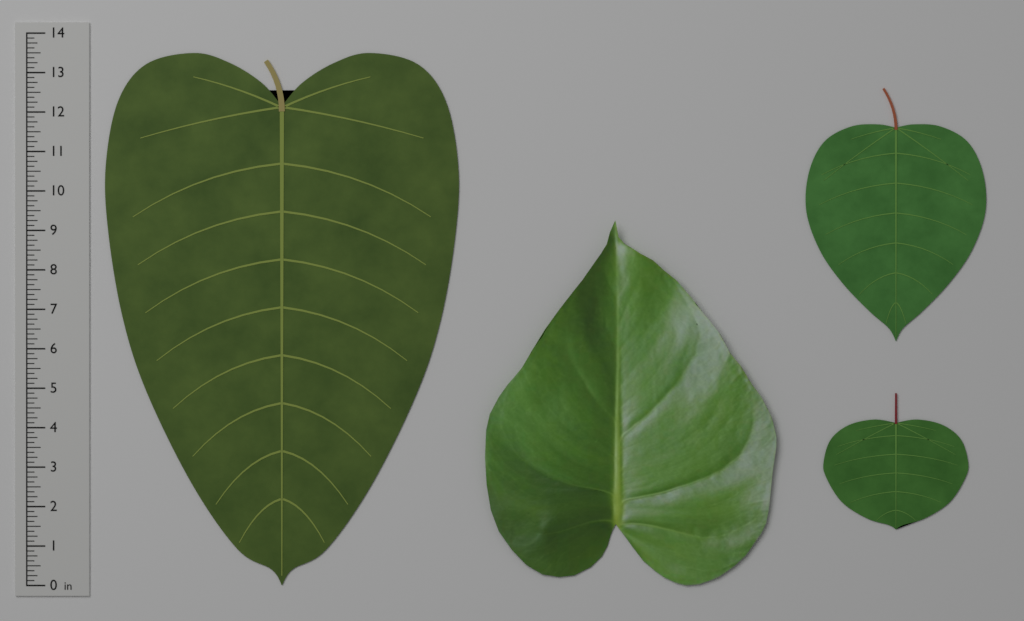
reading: 13.500 in
